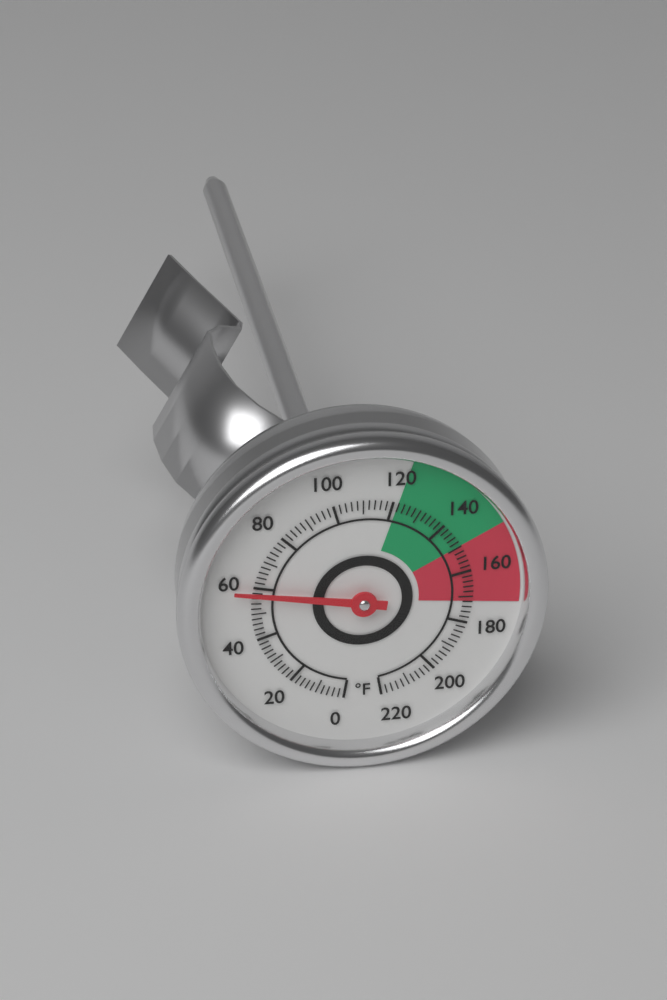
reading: 58 °F
